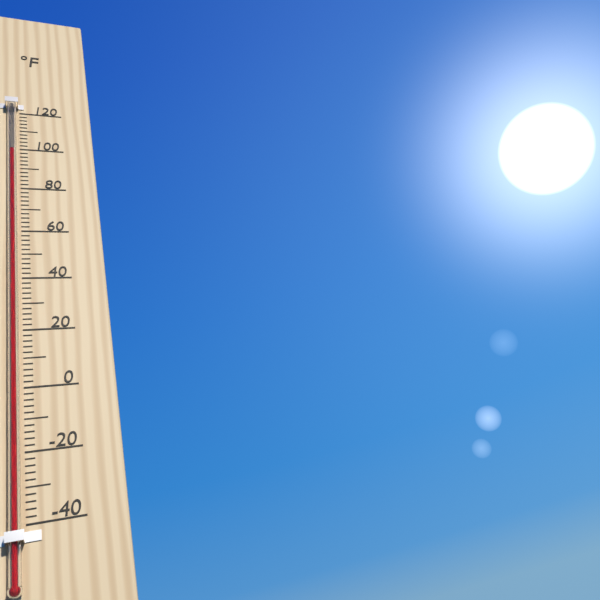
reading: 98 °F
